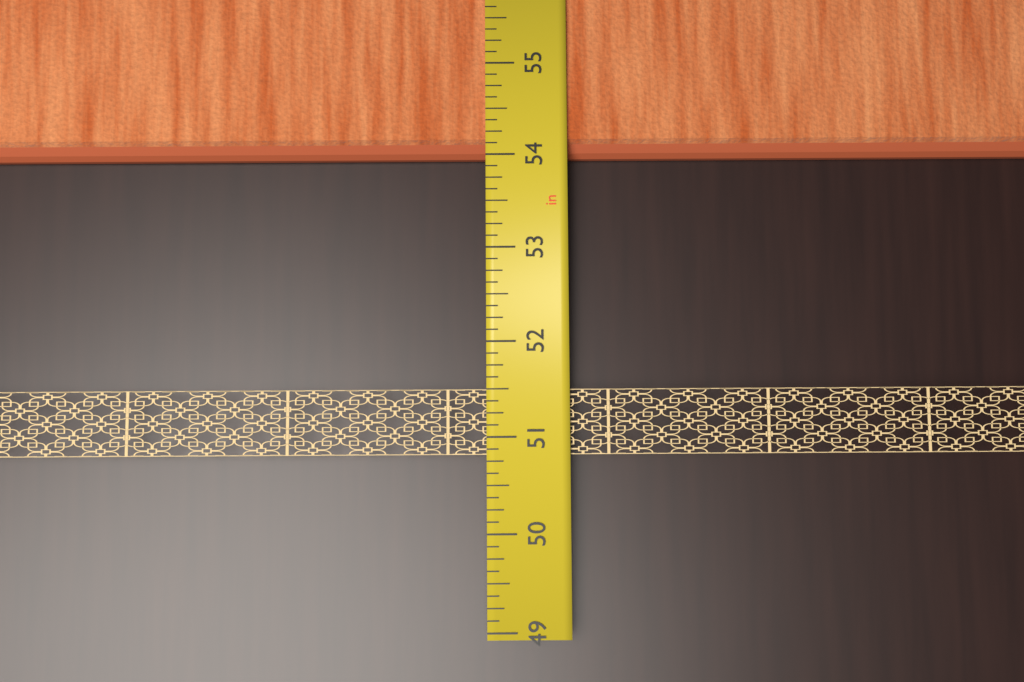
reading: 54.000 in
